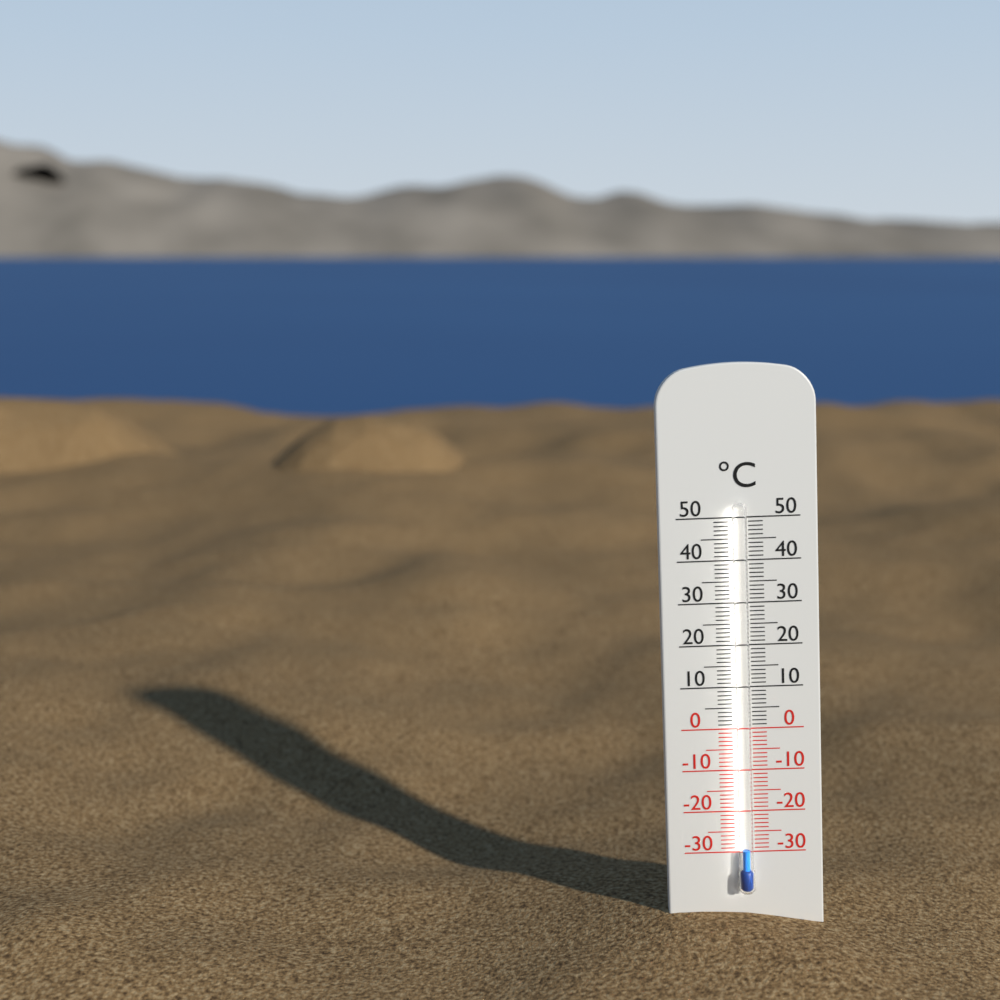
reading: -29 °C
